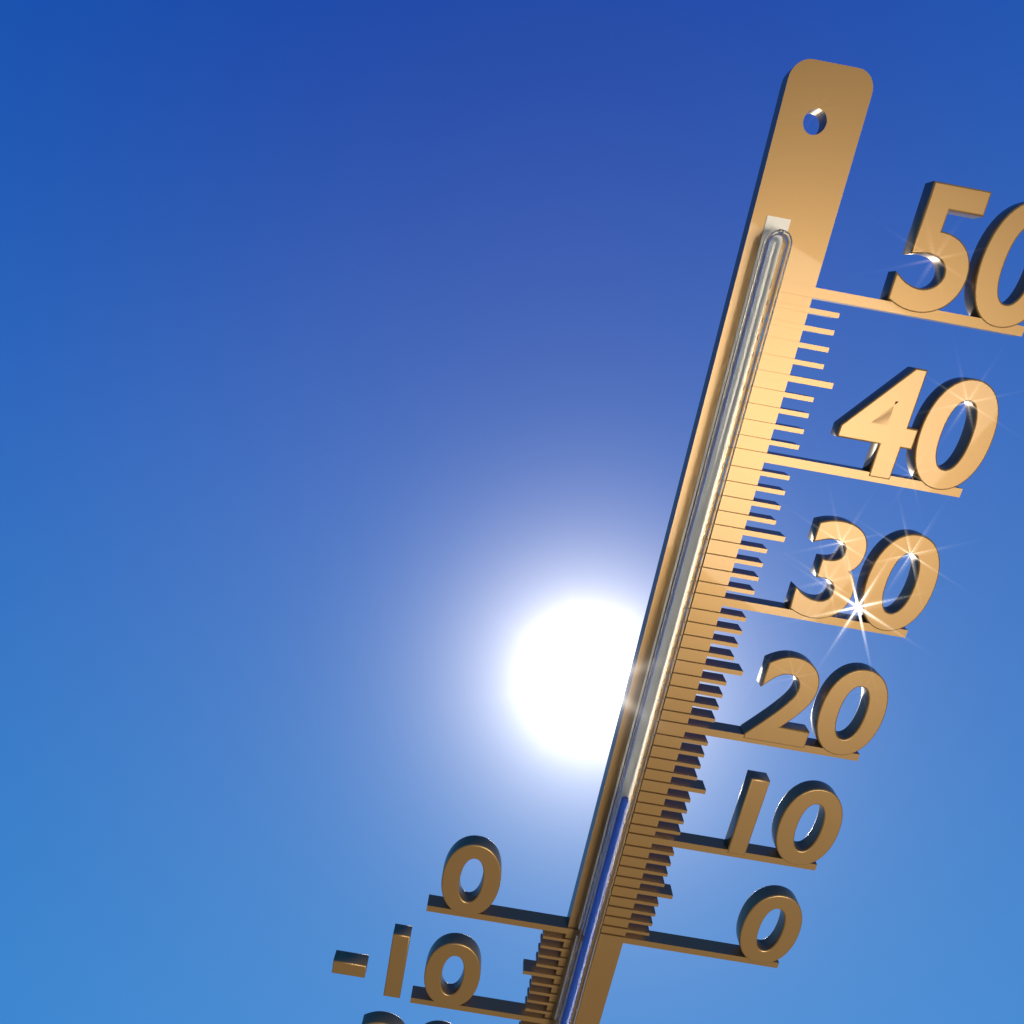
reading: 14 °C
